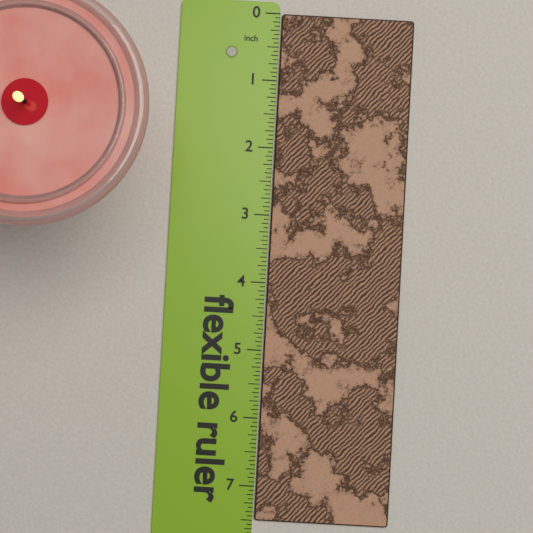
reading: 7.5000 in
